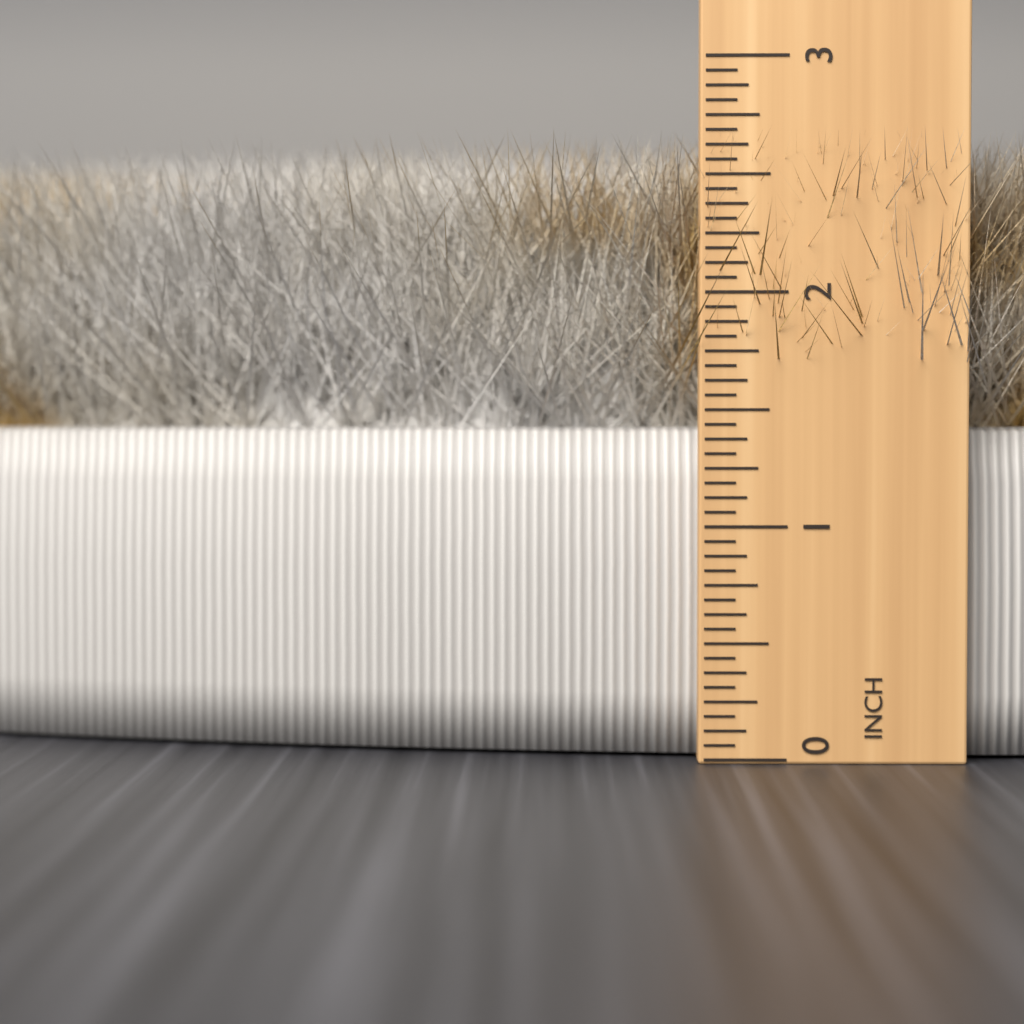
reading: 2.6875 in
